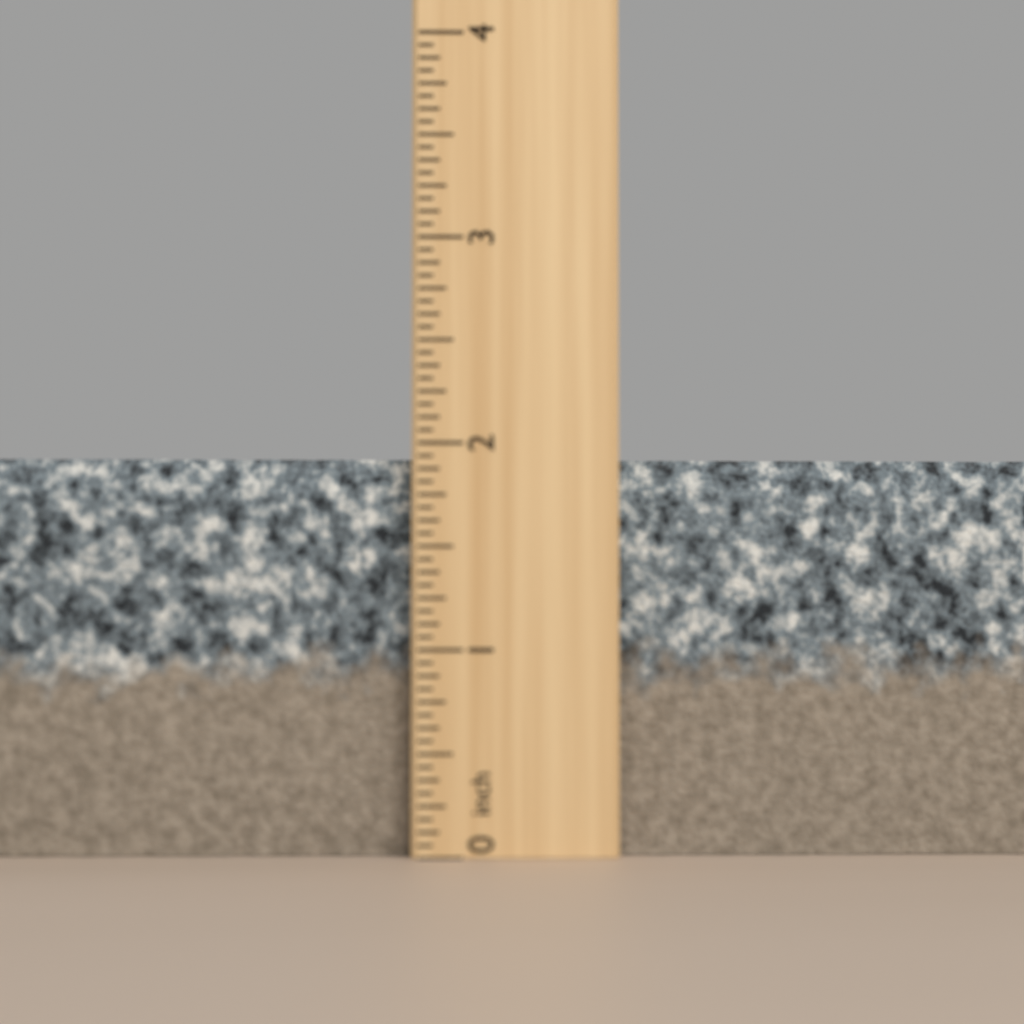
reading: 1.9375 inch
